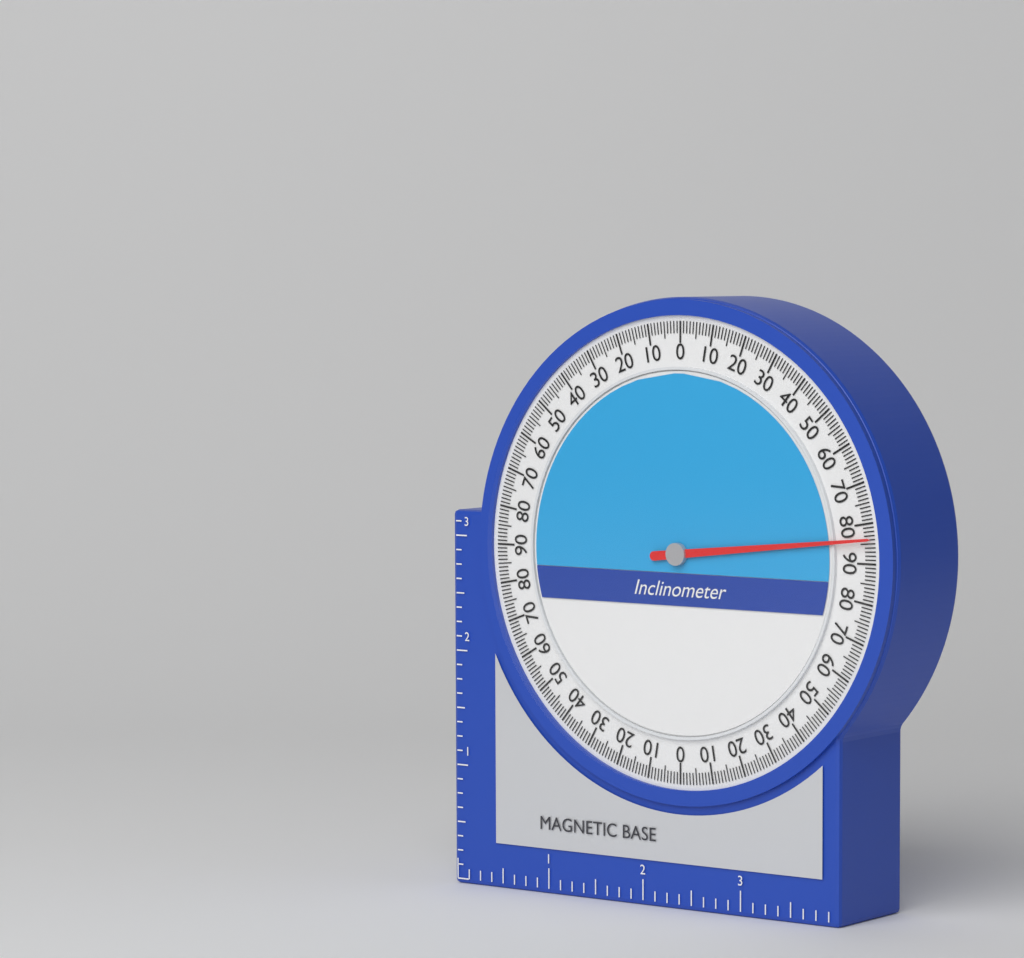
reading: 84 (no unit)
